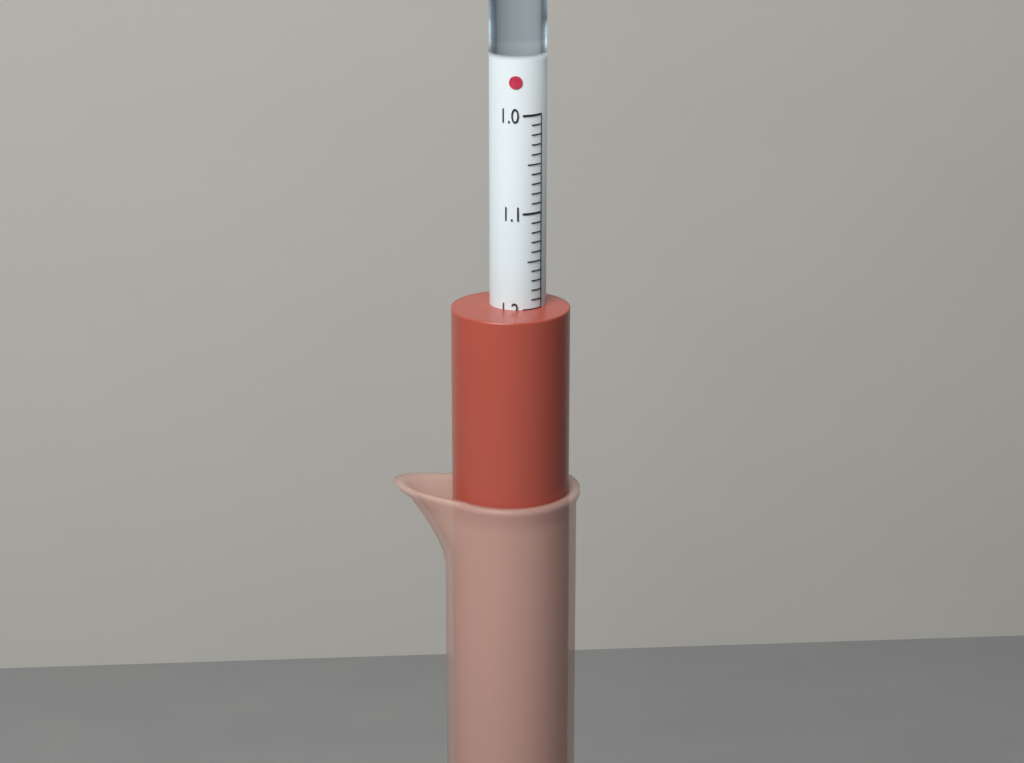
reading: 1.20 (no unit)
